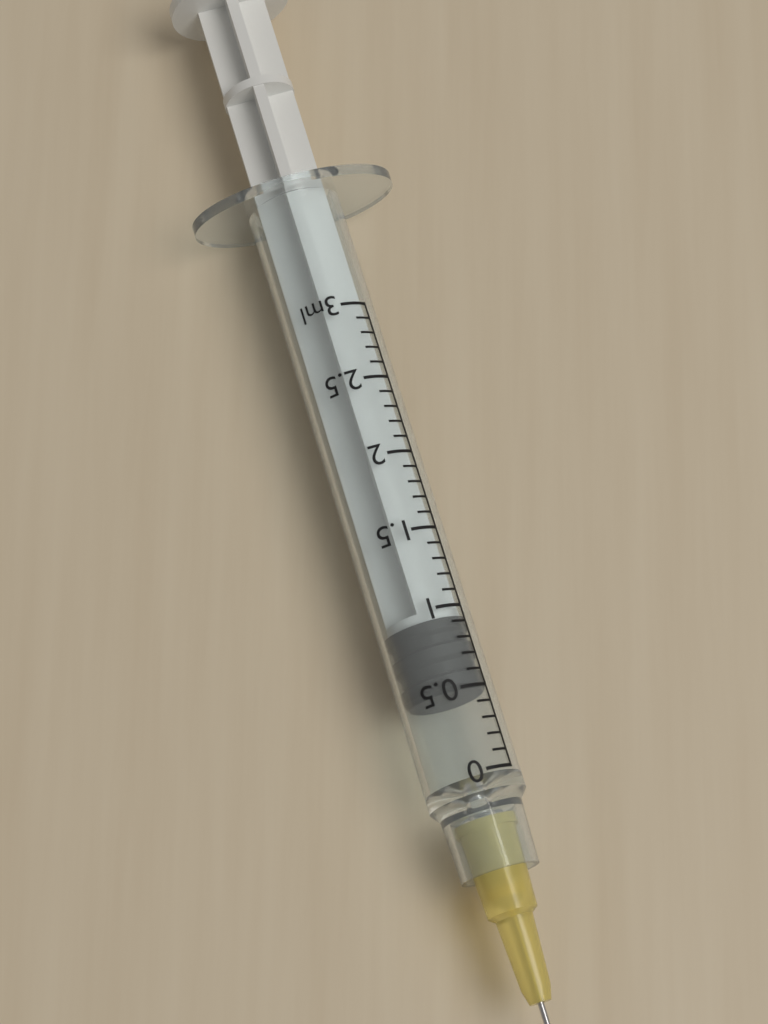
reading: 0.5 ml
